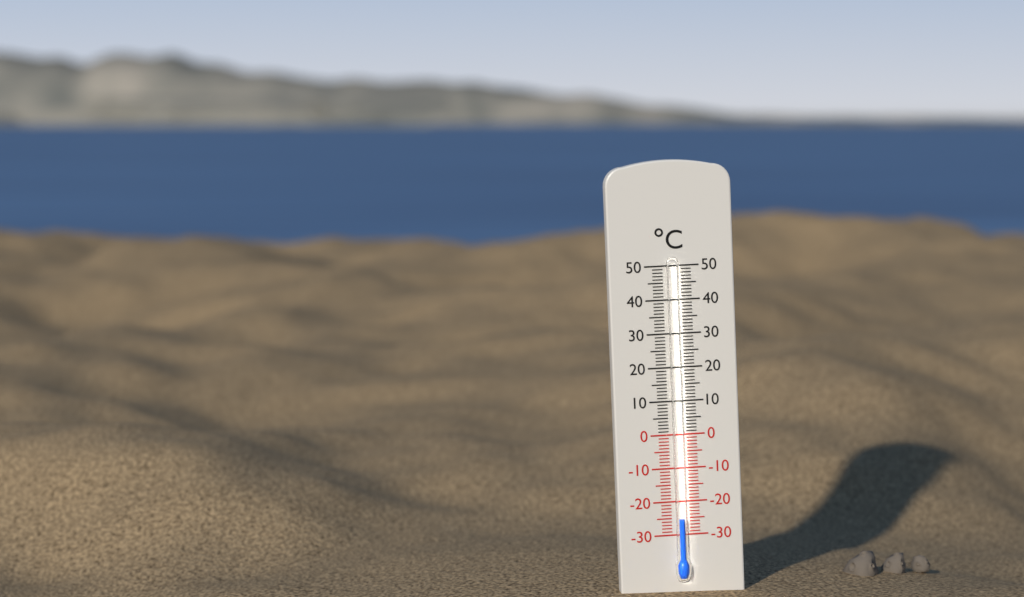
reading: -25 °C
